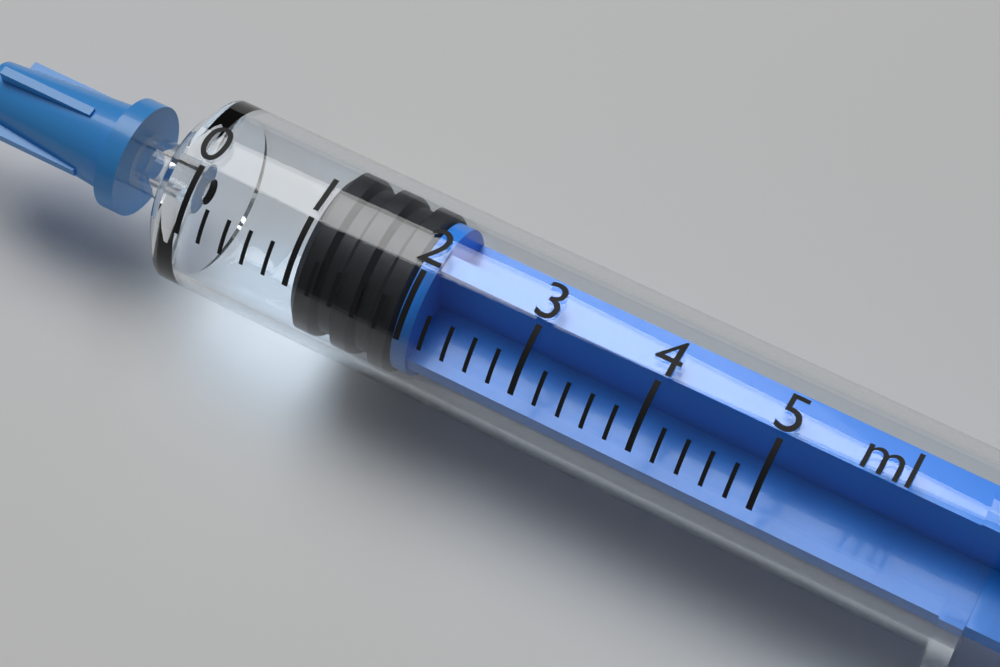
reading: 1.0 ml
